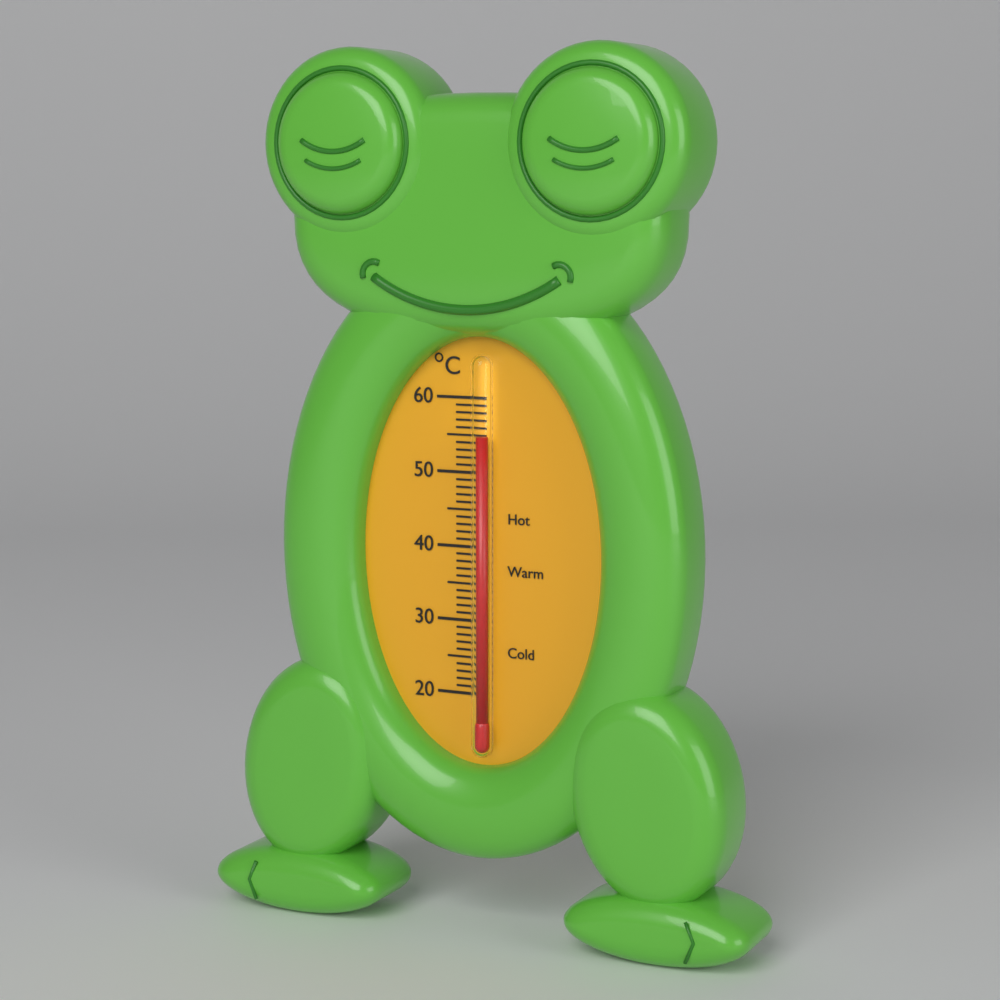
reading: 55 °C
